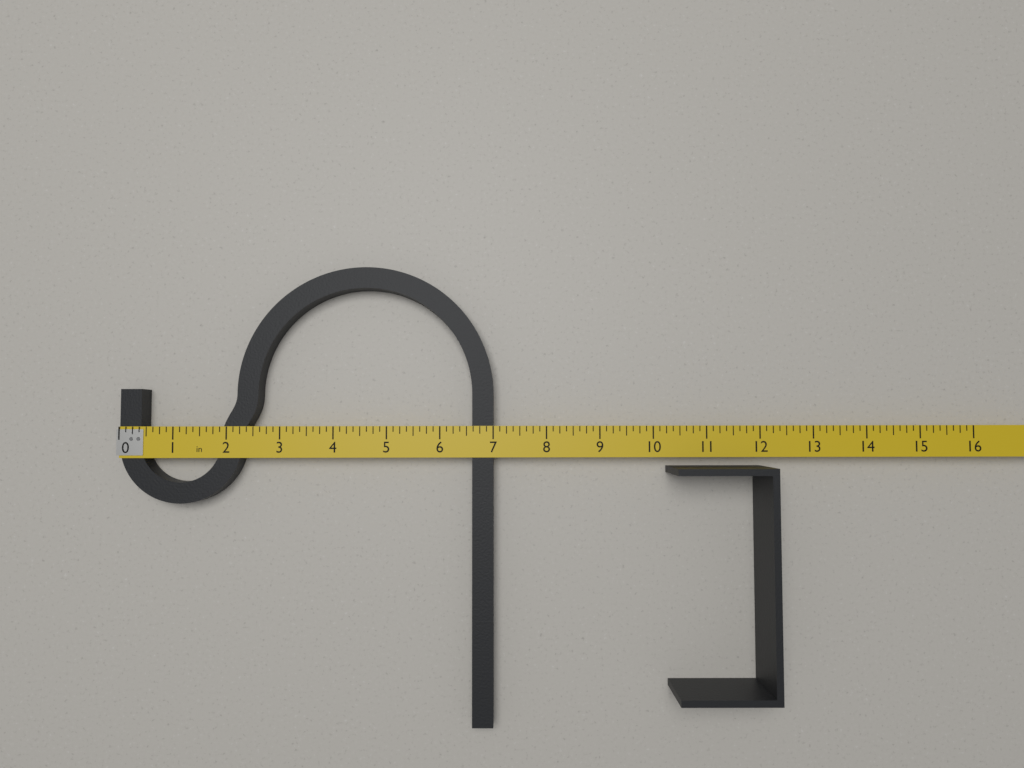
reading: 7.000 in
